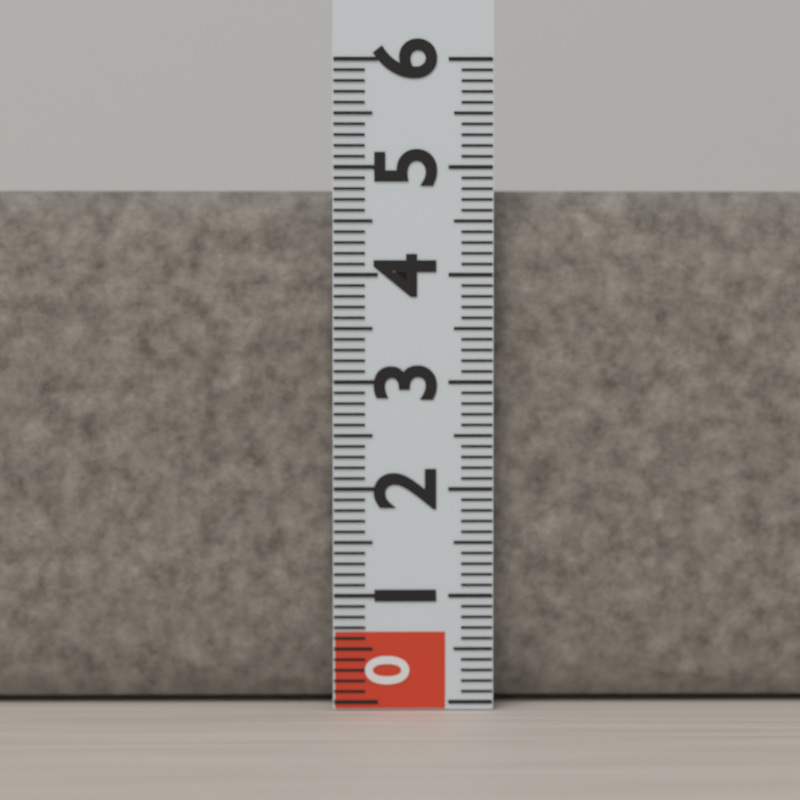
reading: 4.8 (no unit)
